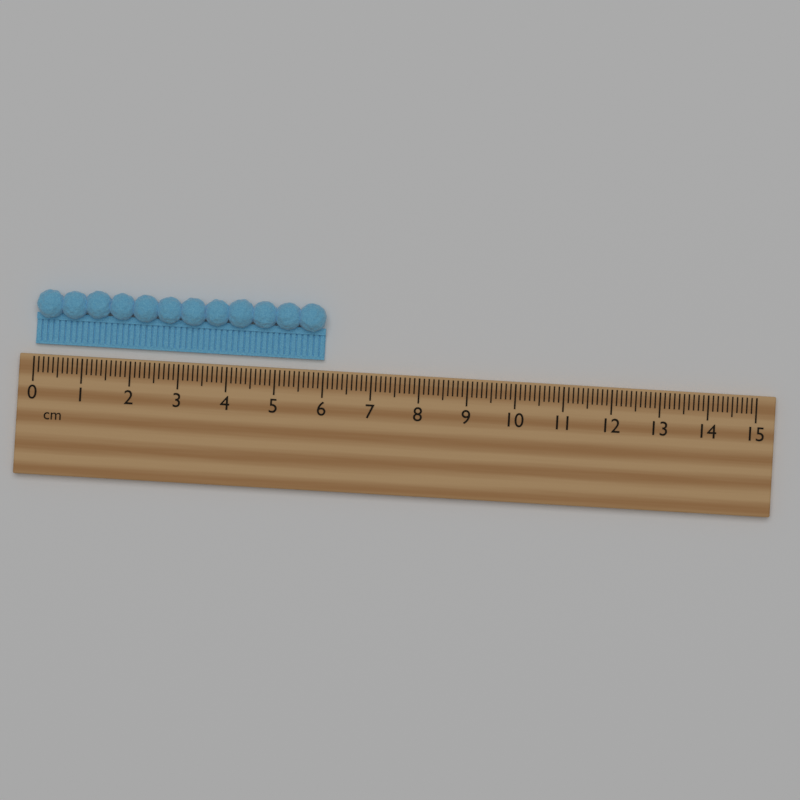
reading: 6.0 cm
